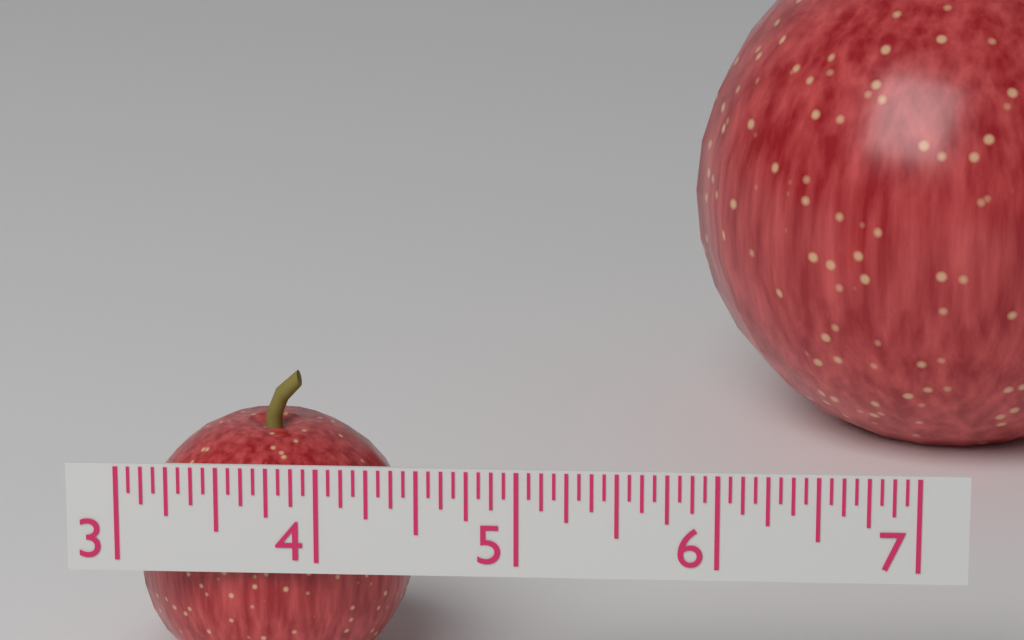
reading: 4.4375 (no unit)
